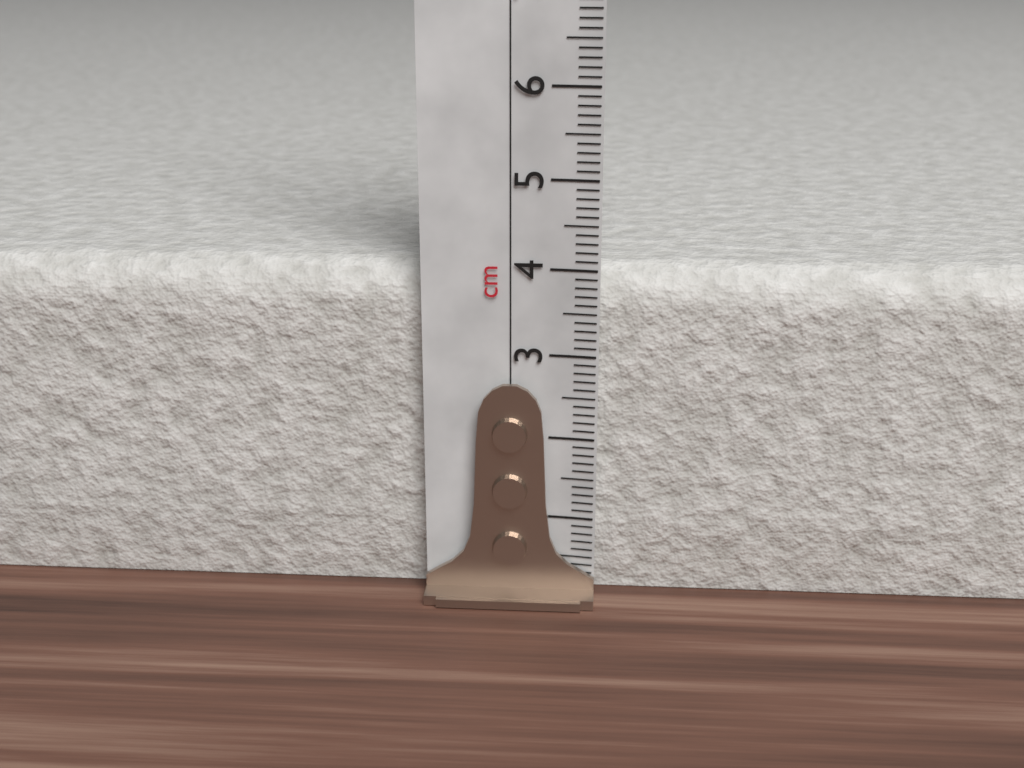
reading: 4.0 cm
